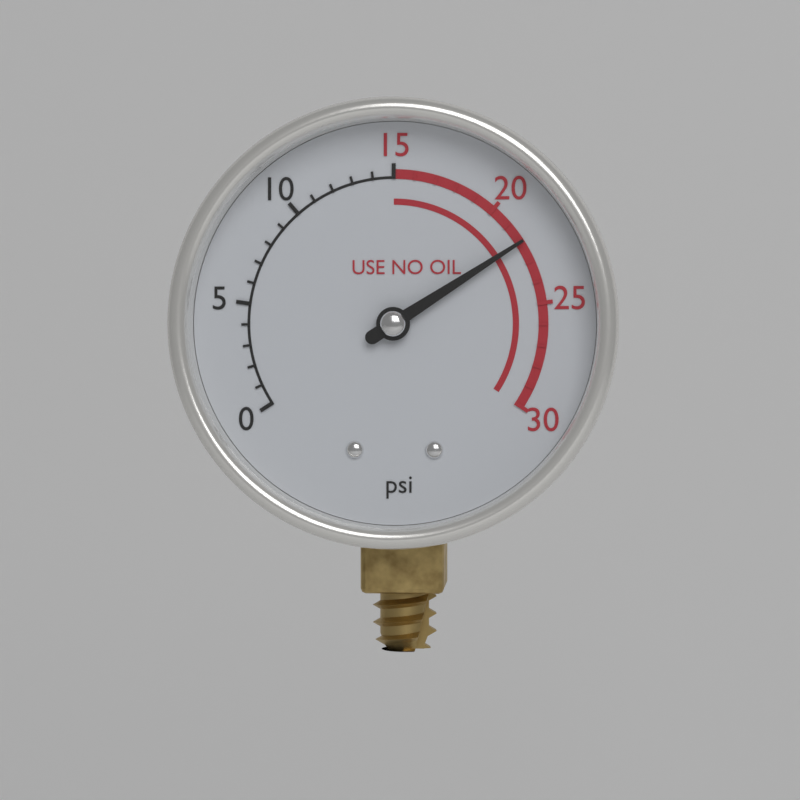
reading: 22 psi
